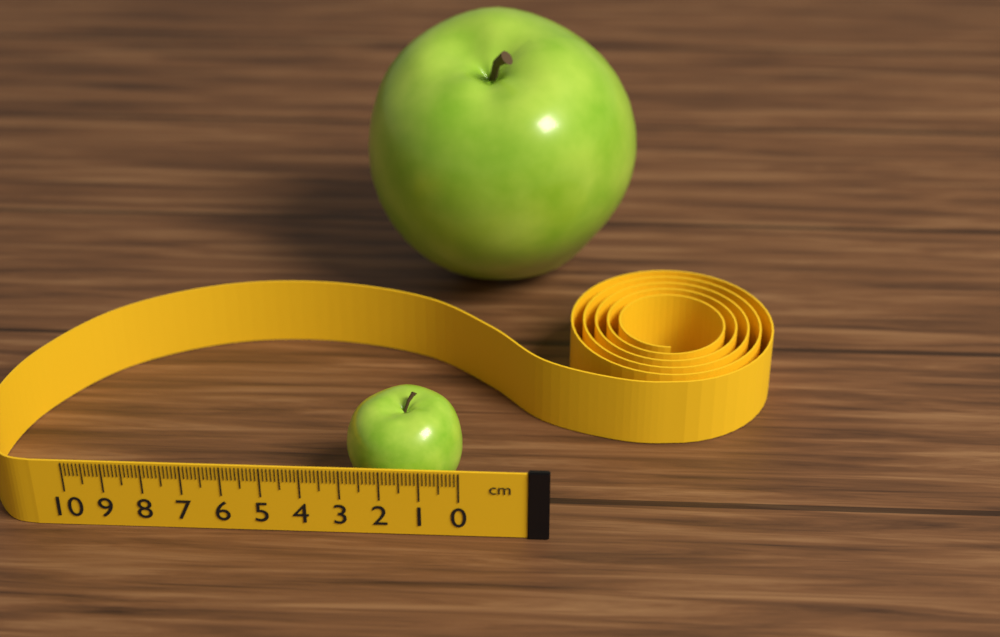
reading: 3.0 cm
